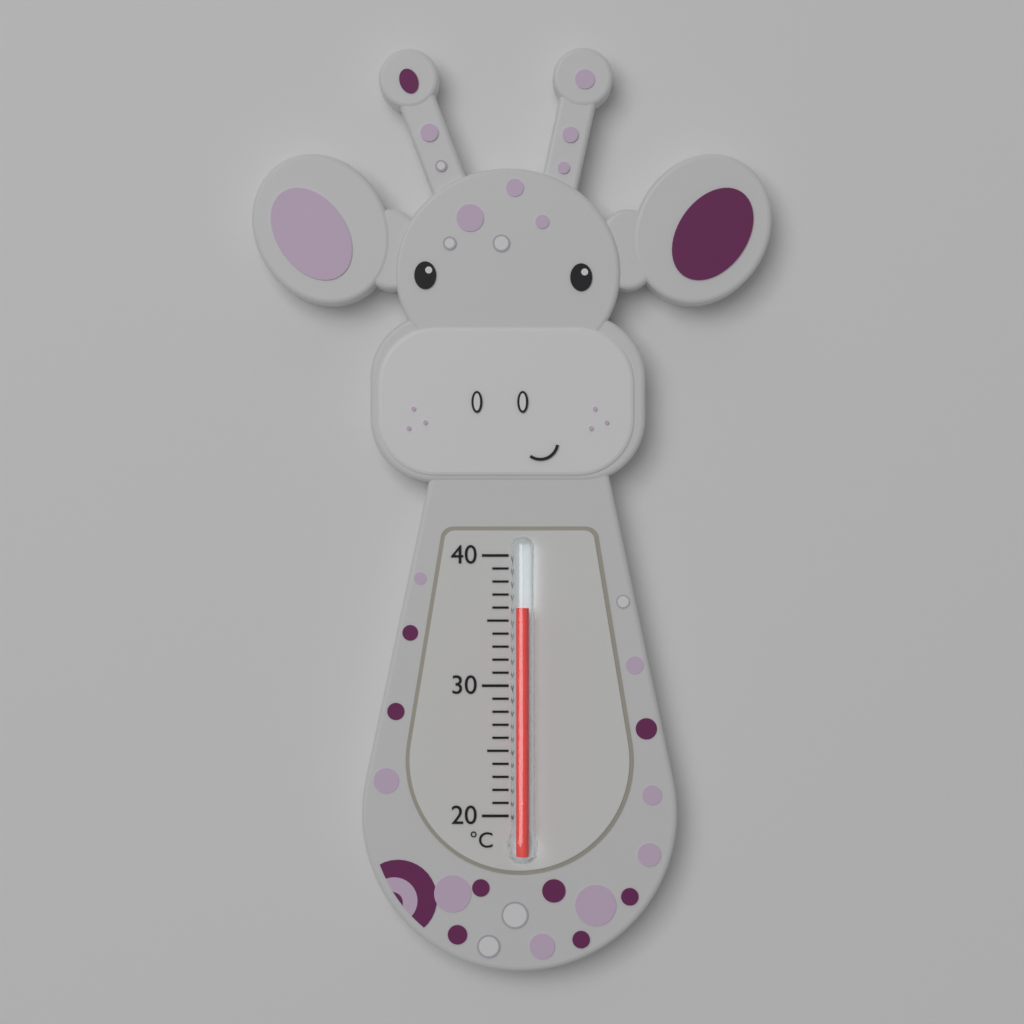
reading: 36 °C
